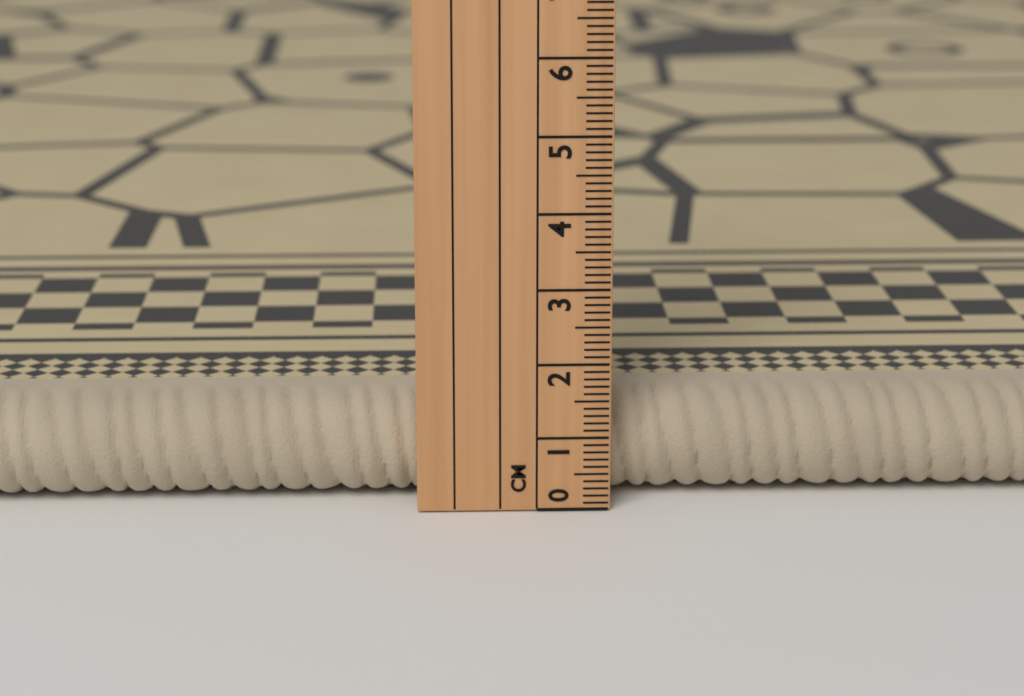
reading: 1.4 cm
